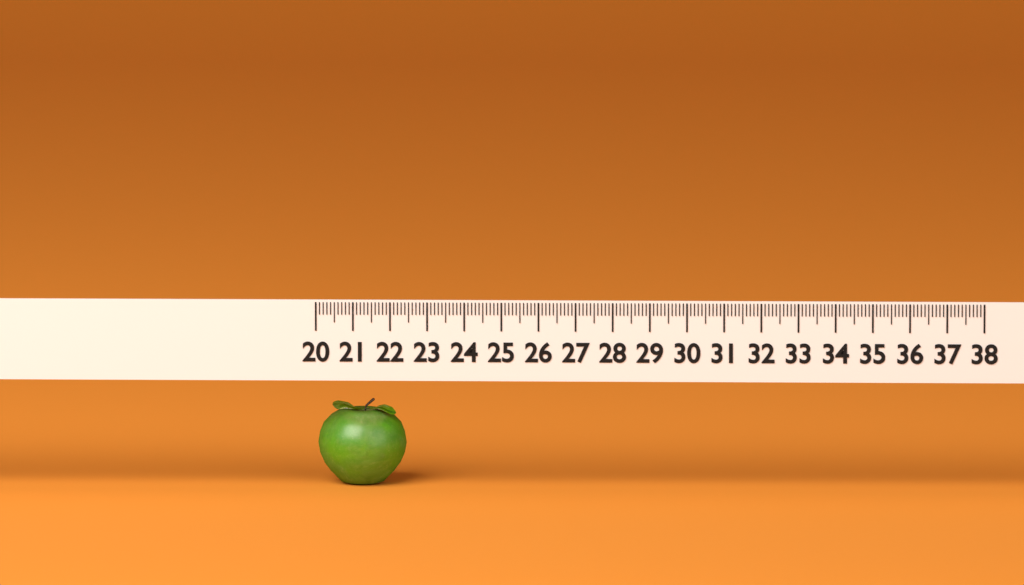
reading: 22.4 (no unit)
